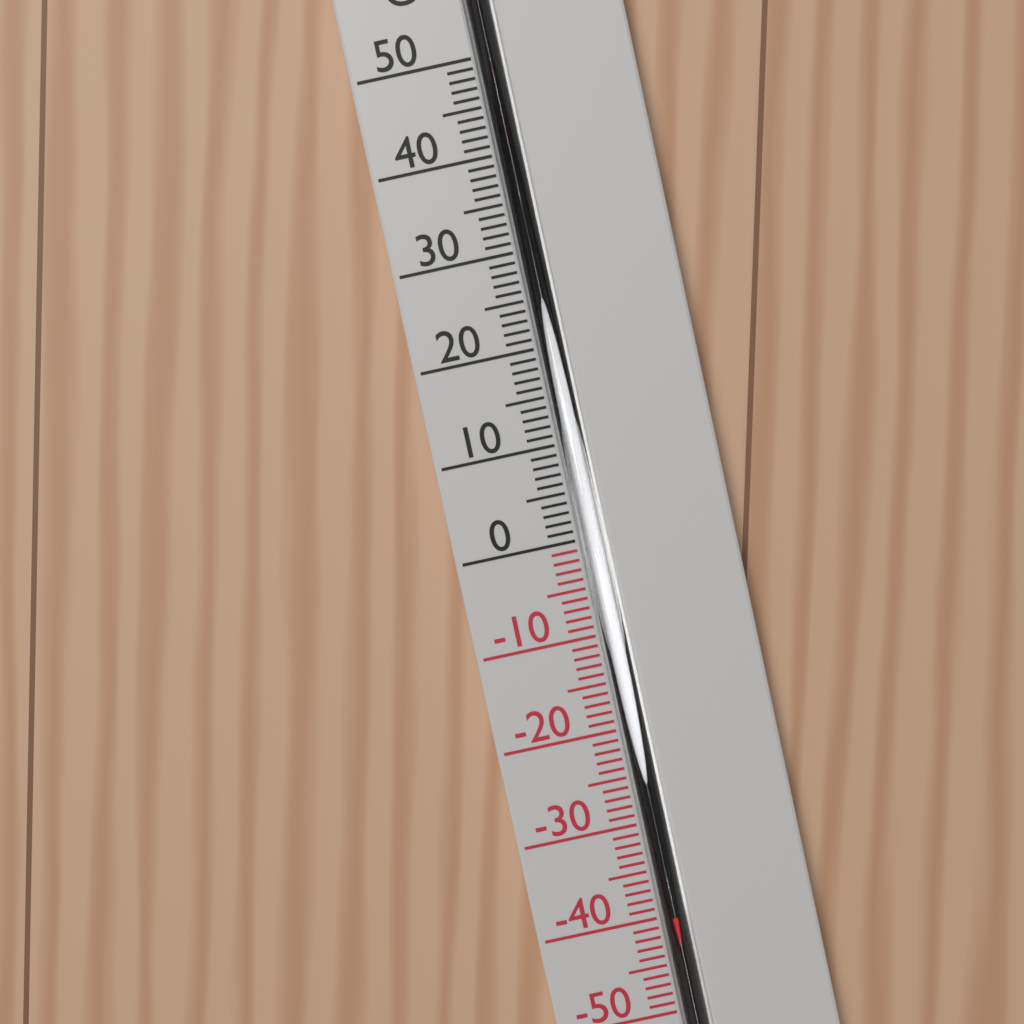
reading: -40 °C
